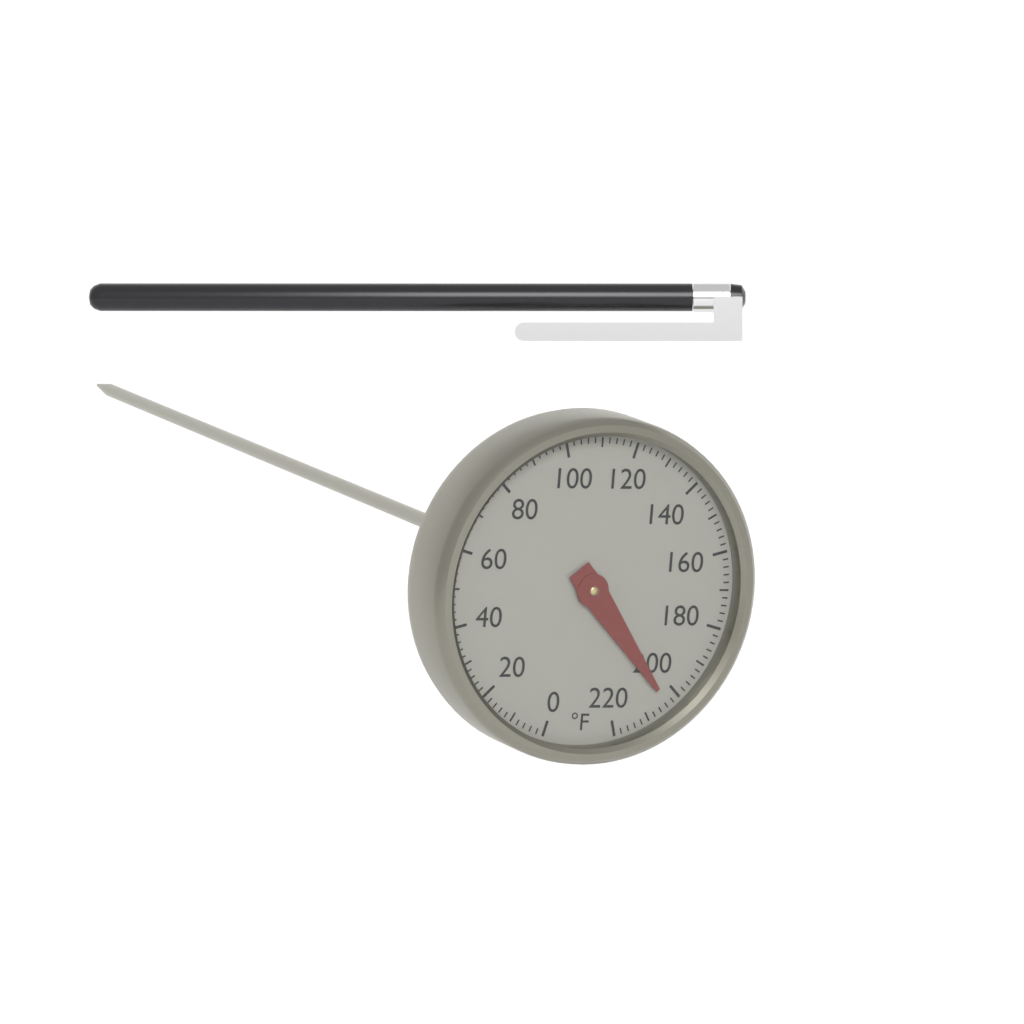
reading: 204 °F
